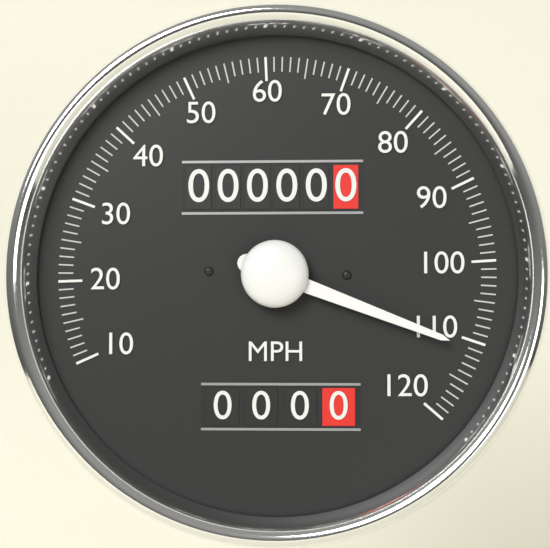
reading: 111 MPH
